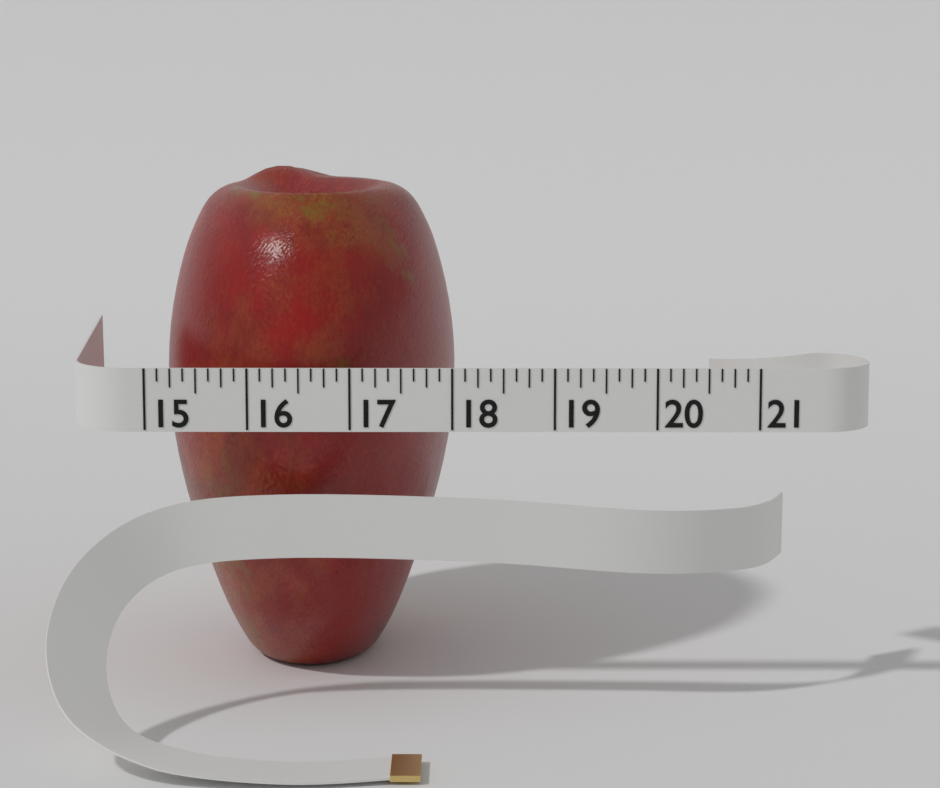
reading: 18.000 (no unit)
